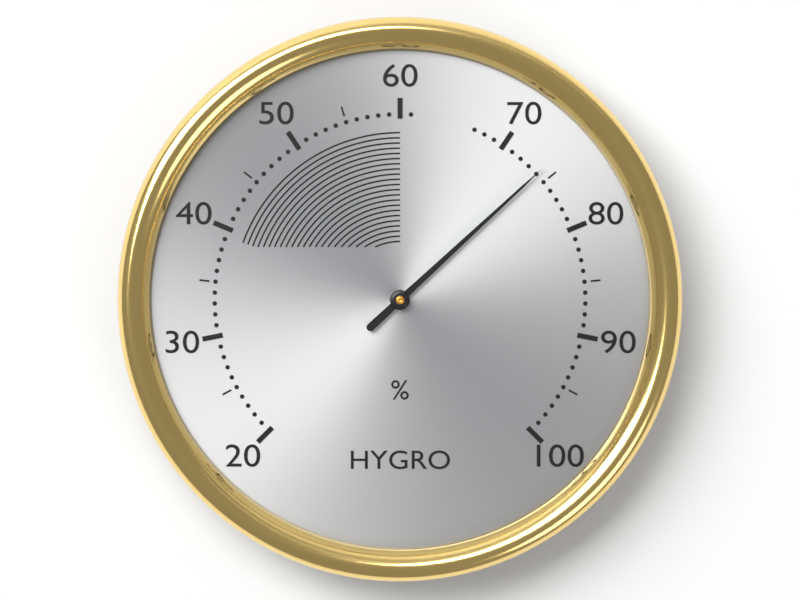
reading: 74 %
